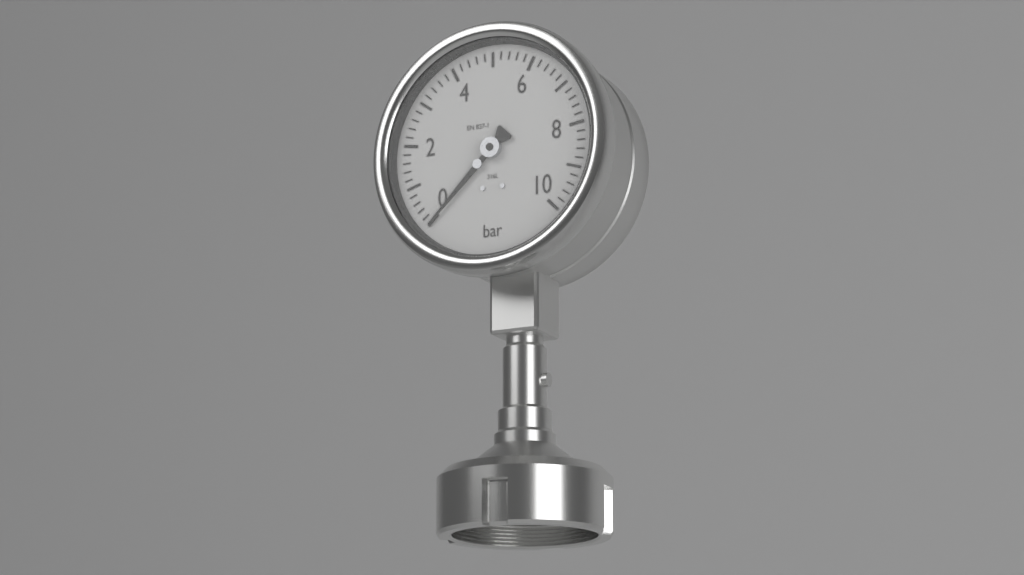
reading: 0.0 bar
